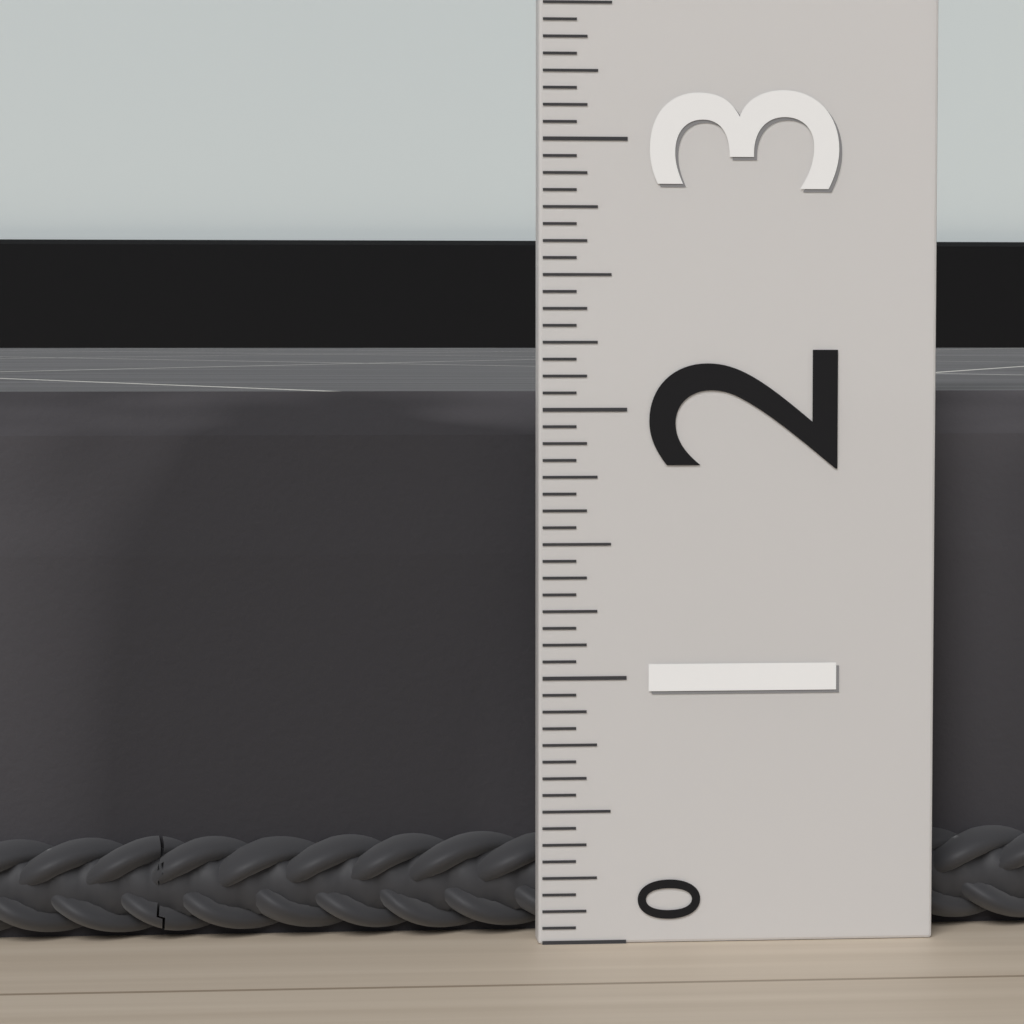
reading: 2.0625 (no unit)
